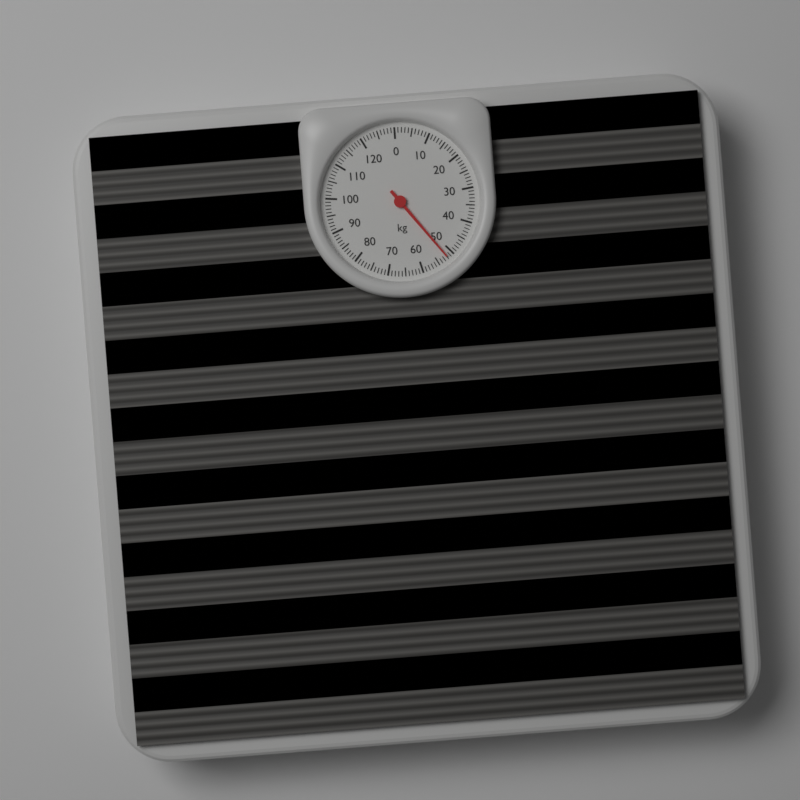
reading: 52 kg
